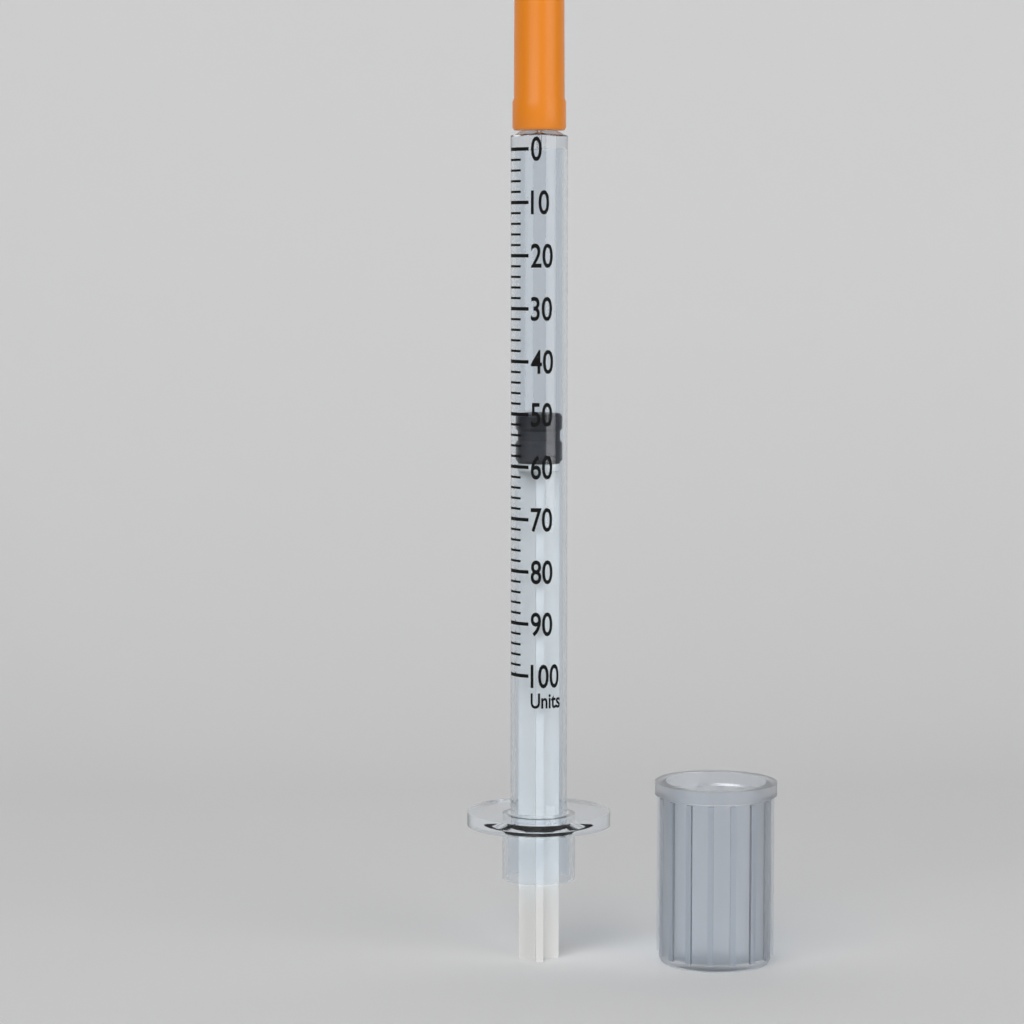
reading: 50 units
